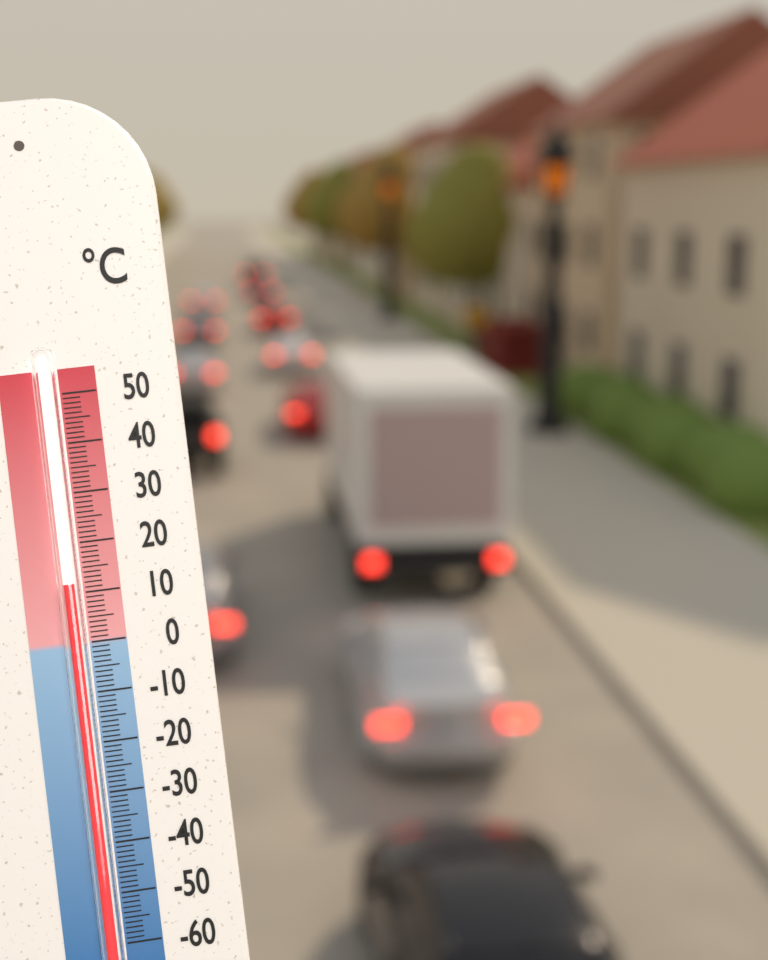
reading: 12 °C
